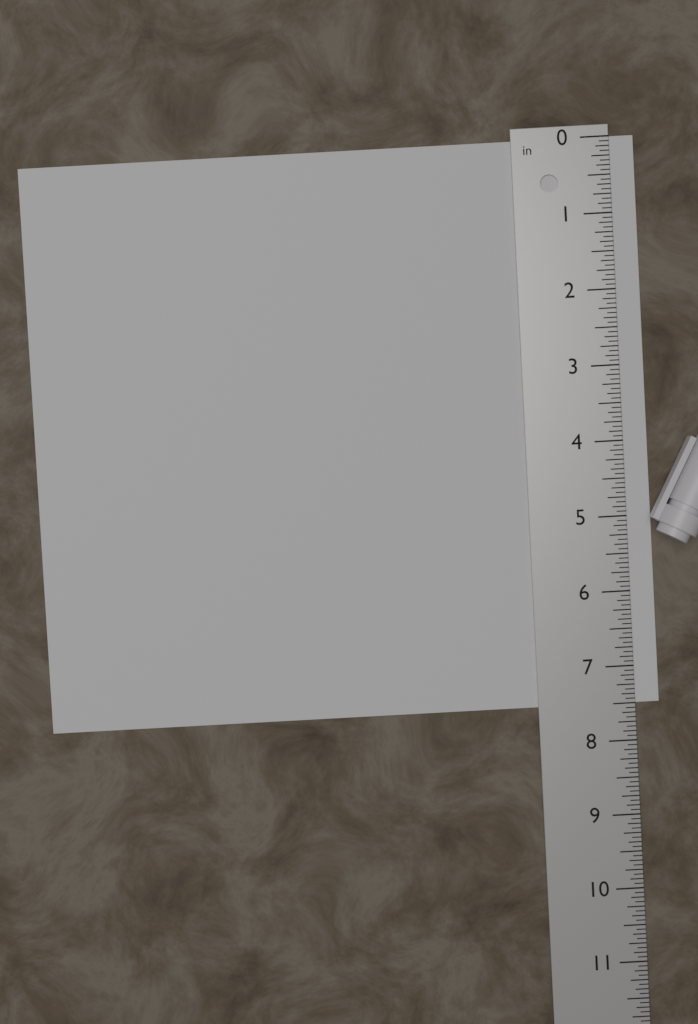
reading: 7.5000 in
